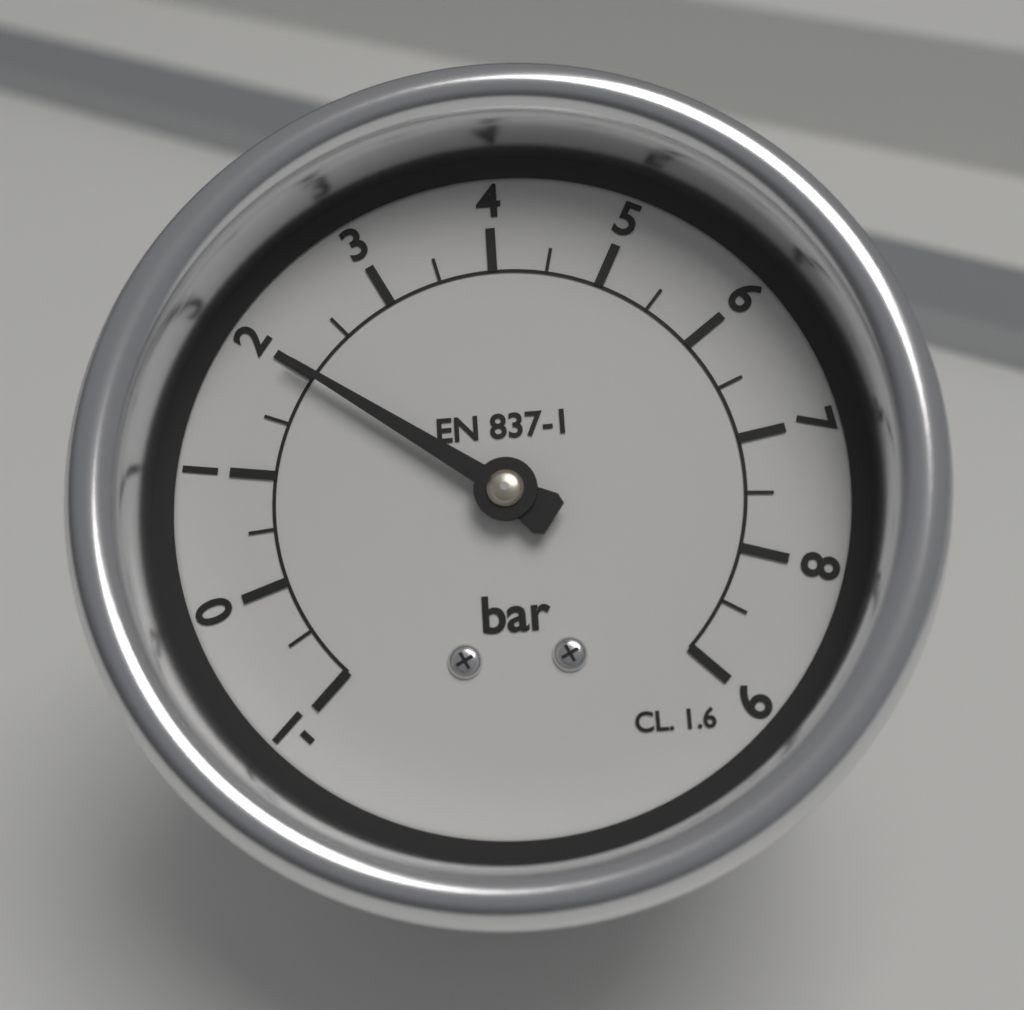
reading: 2.0 bar
